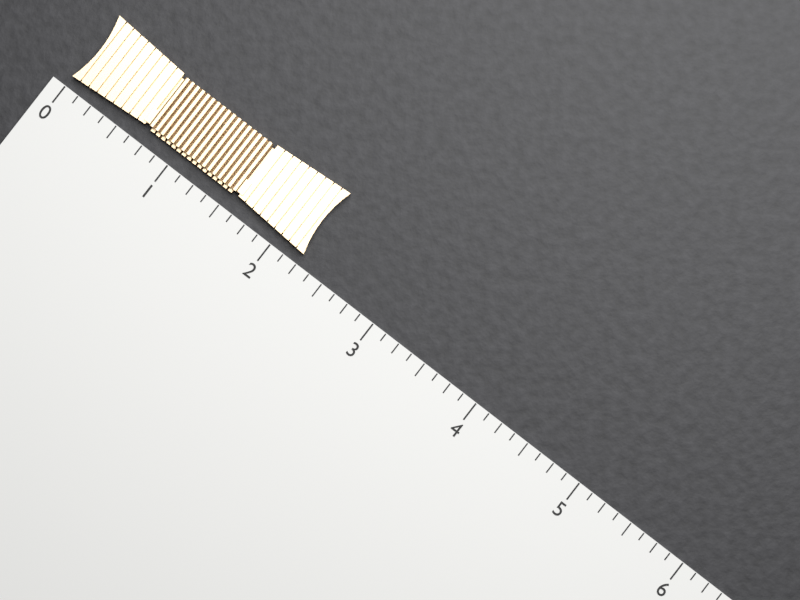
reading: 2.250 (no unit)
